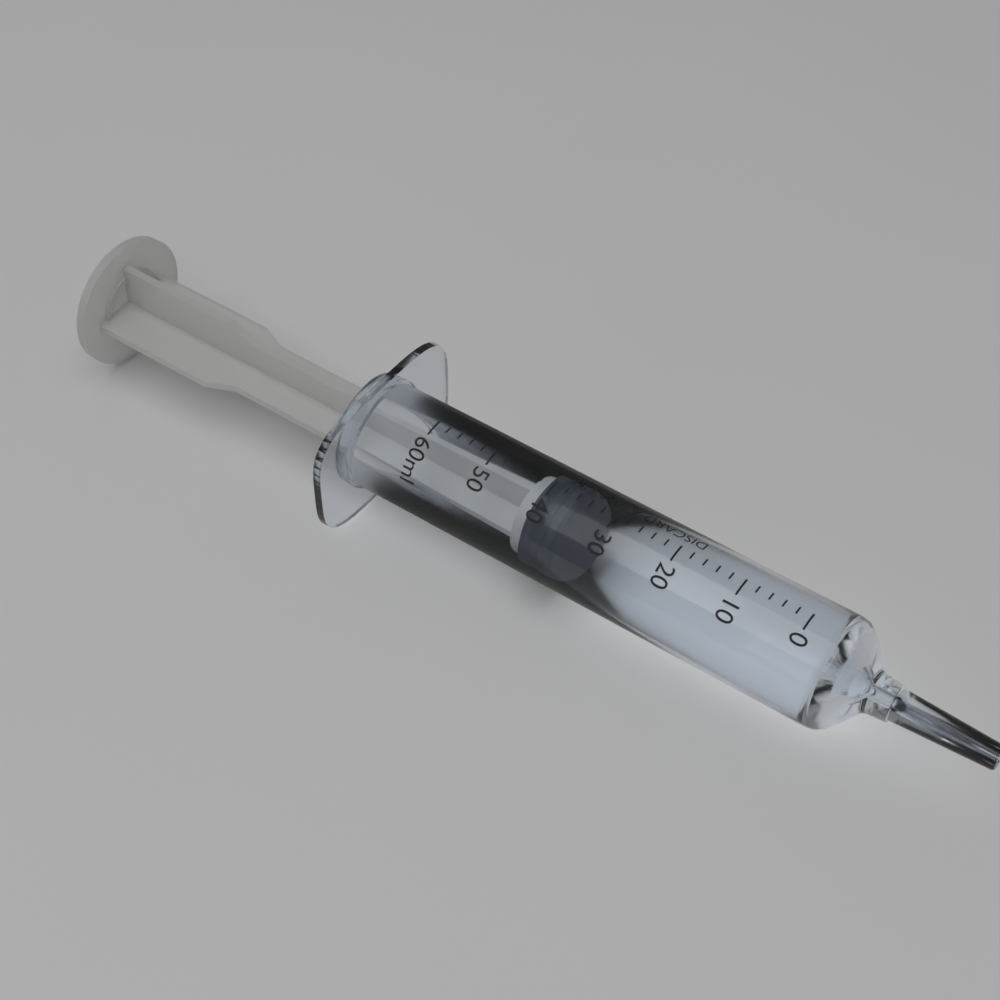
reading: 36 ml
